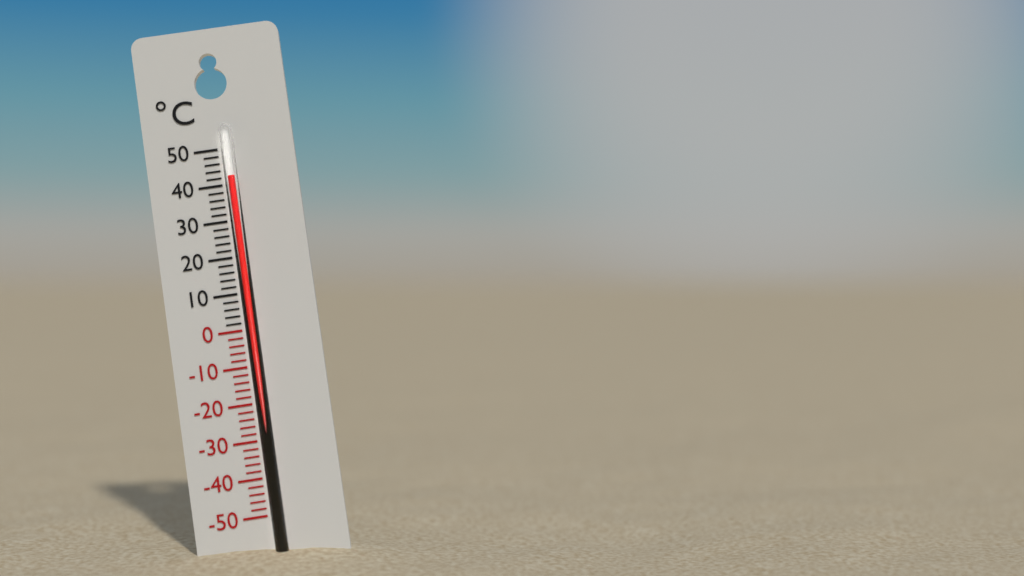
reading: 42 °C
